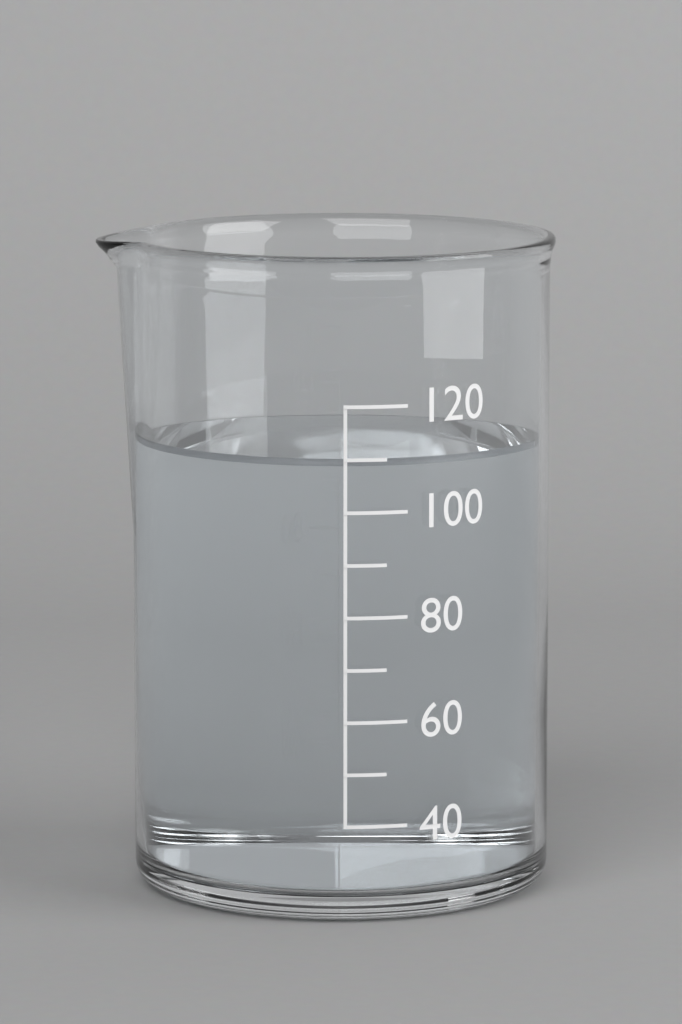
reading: 110 (no unit)
